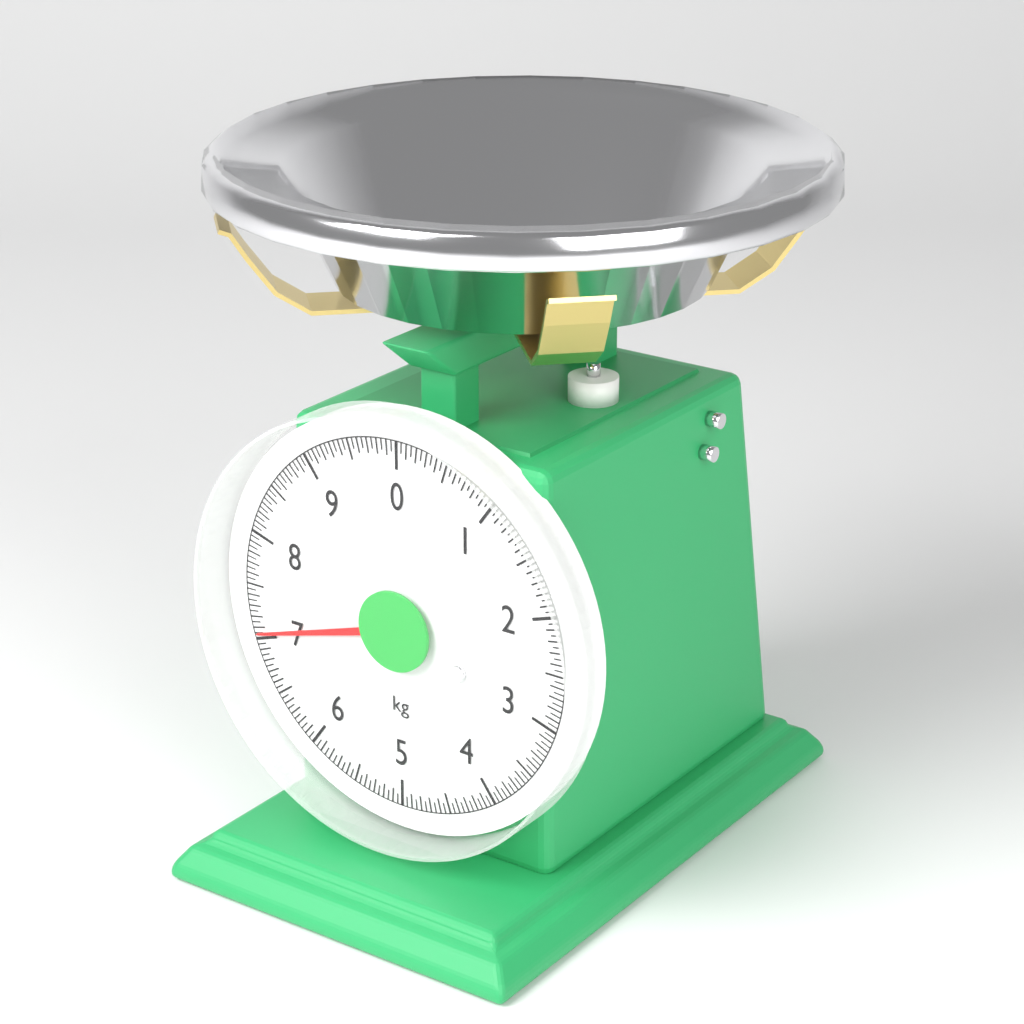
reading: 7.05 kg
